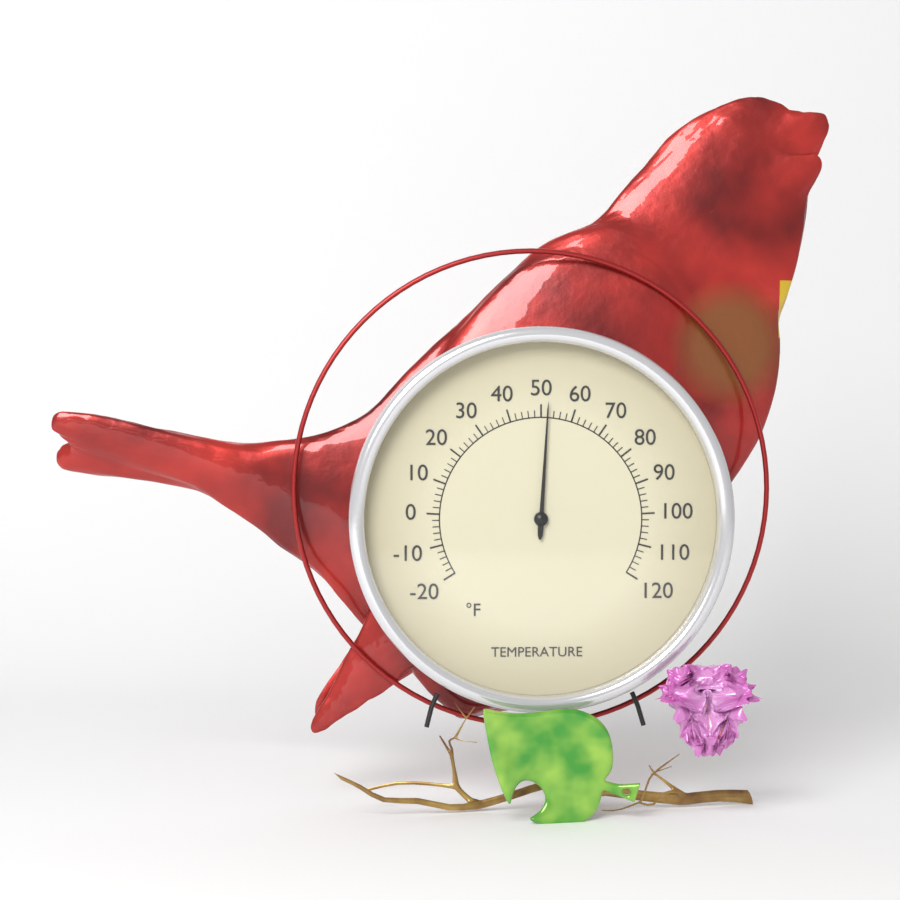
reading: 52 °F
